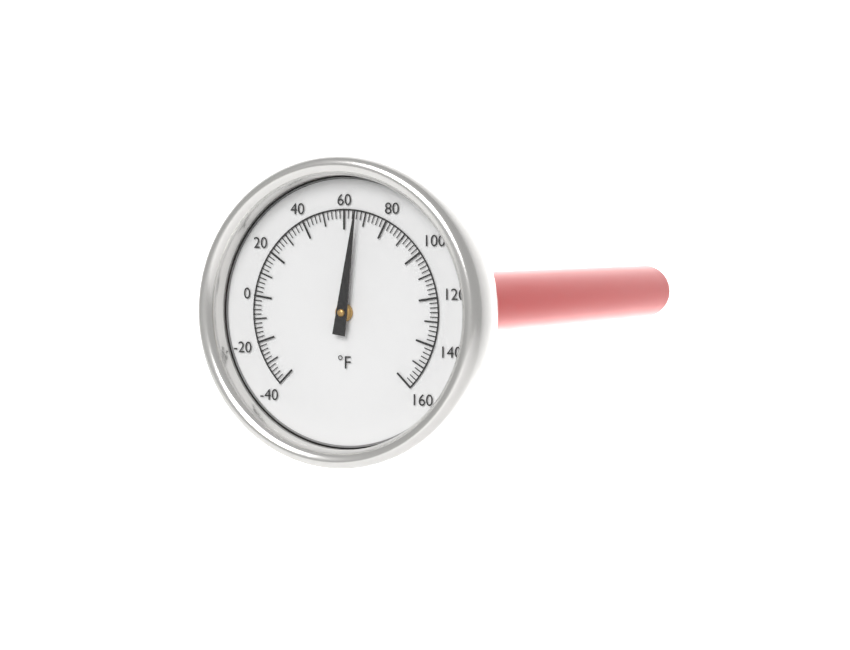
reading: 66 °F
